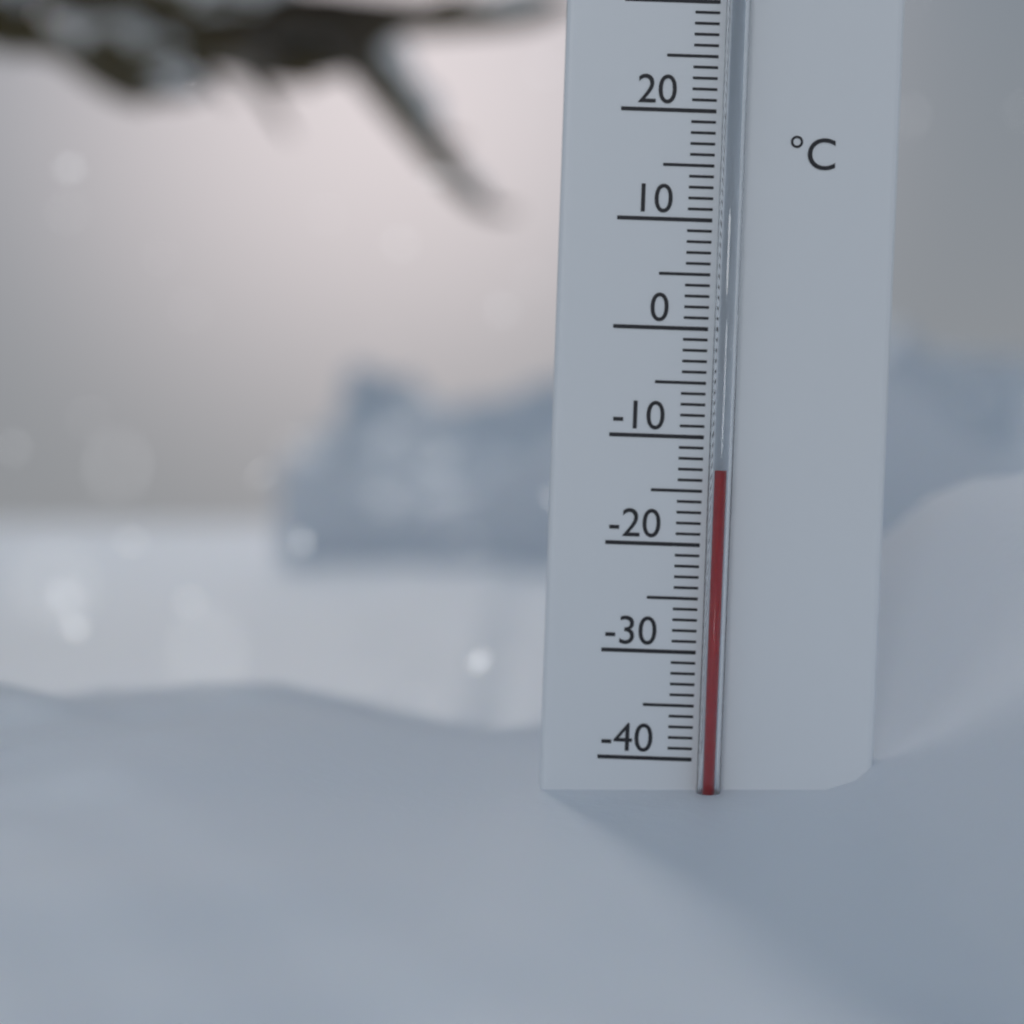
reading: -13 °C
